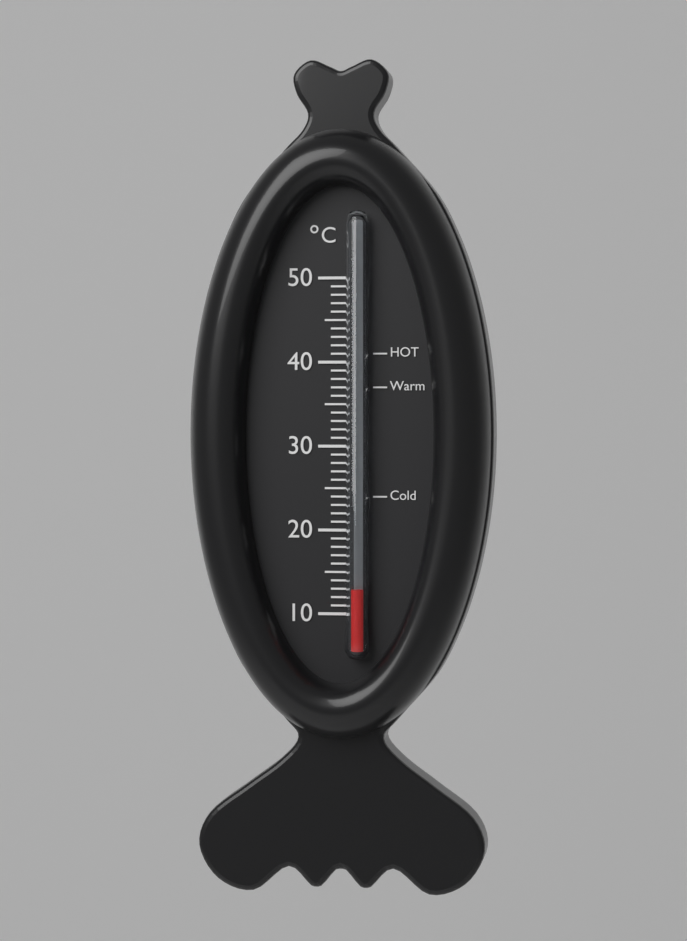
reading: 13 °C
